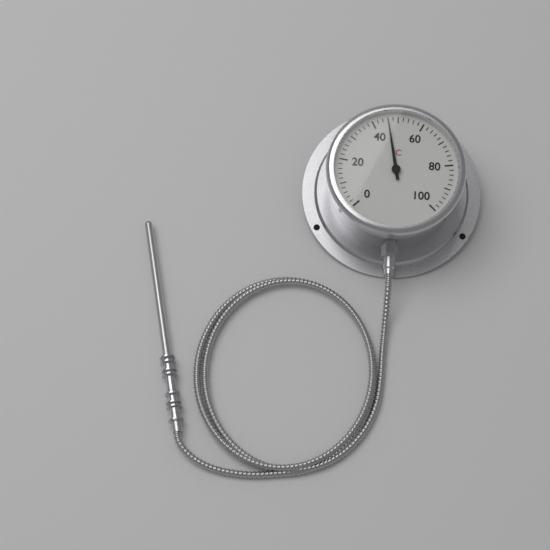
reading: 46 °C
